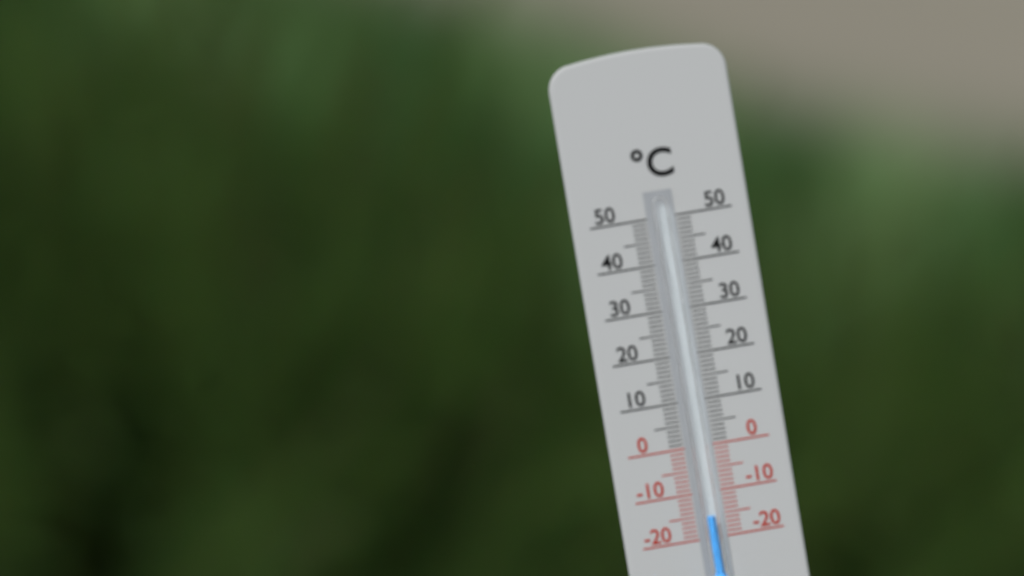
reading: -15 °C
